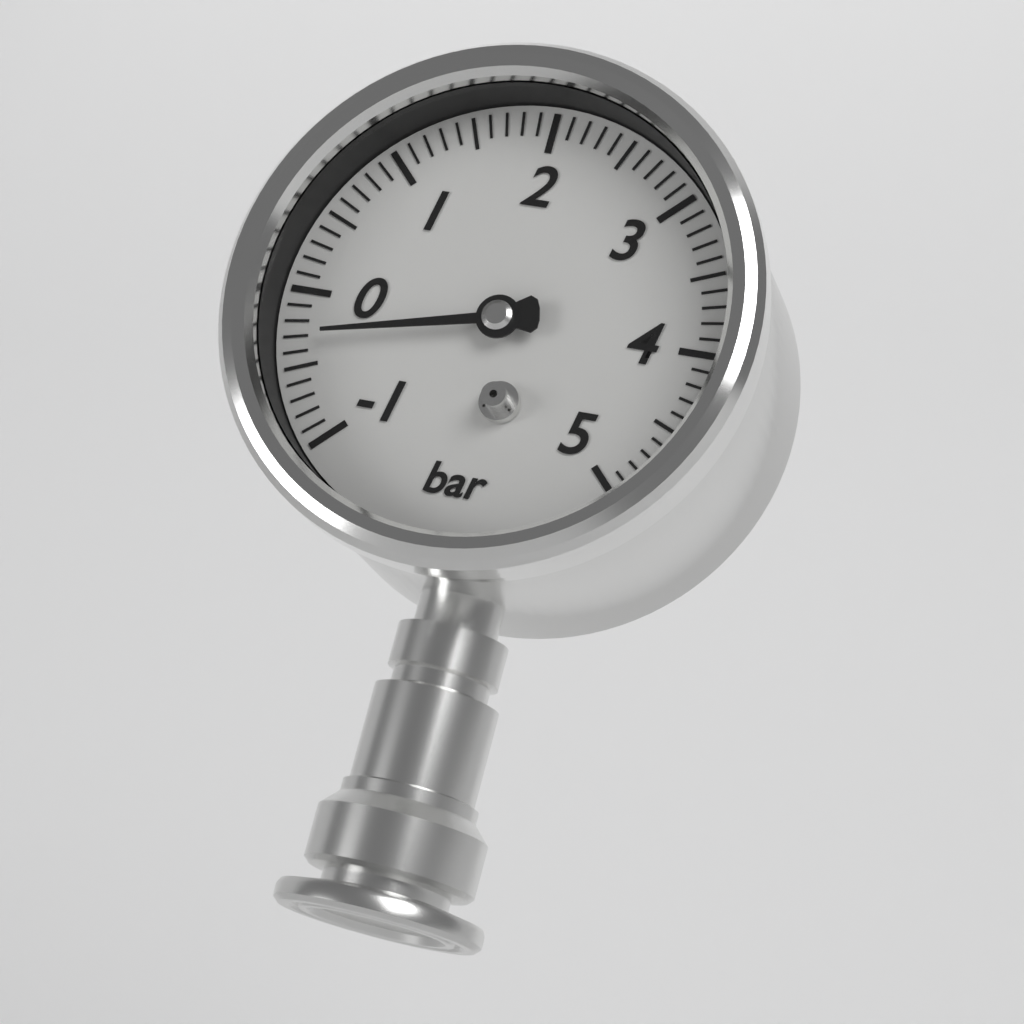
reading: -0.3 bar
